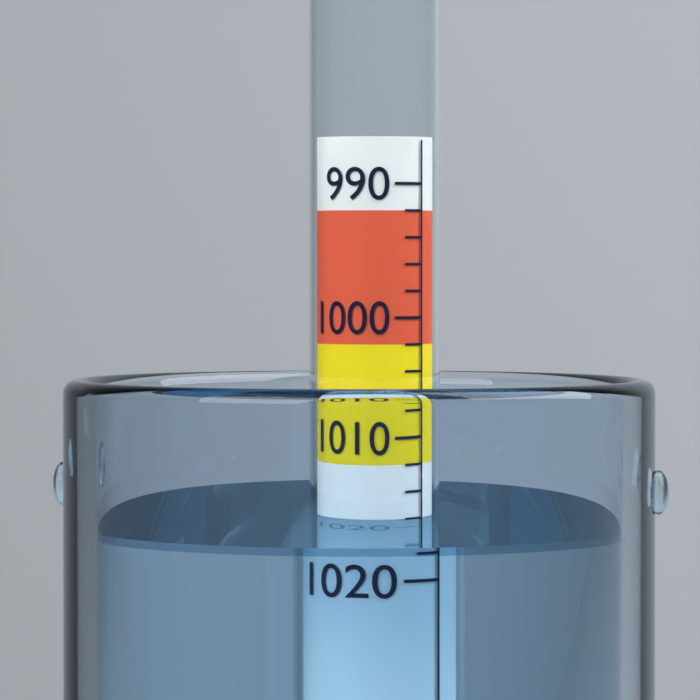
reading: 1016 (no unit)
